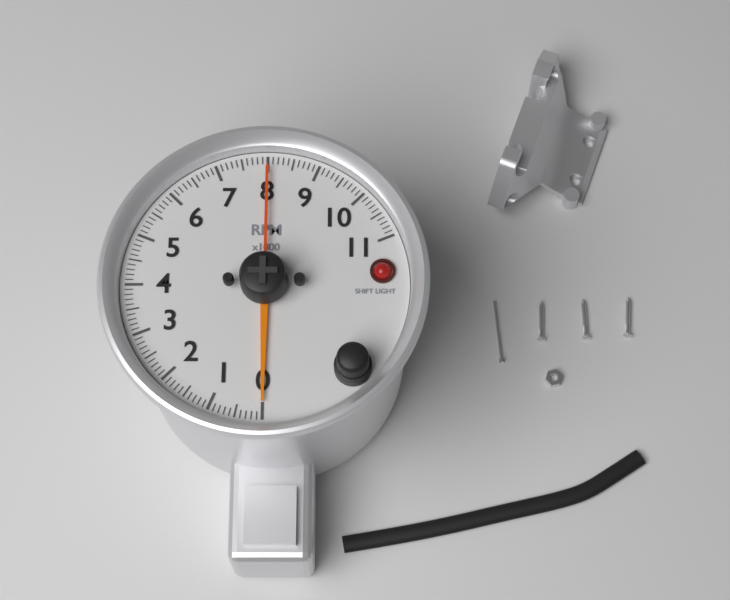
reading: 0 RPM
